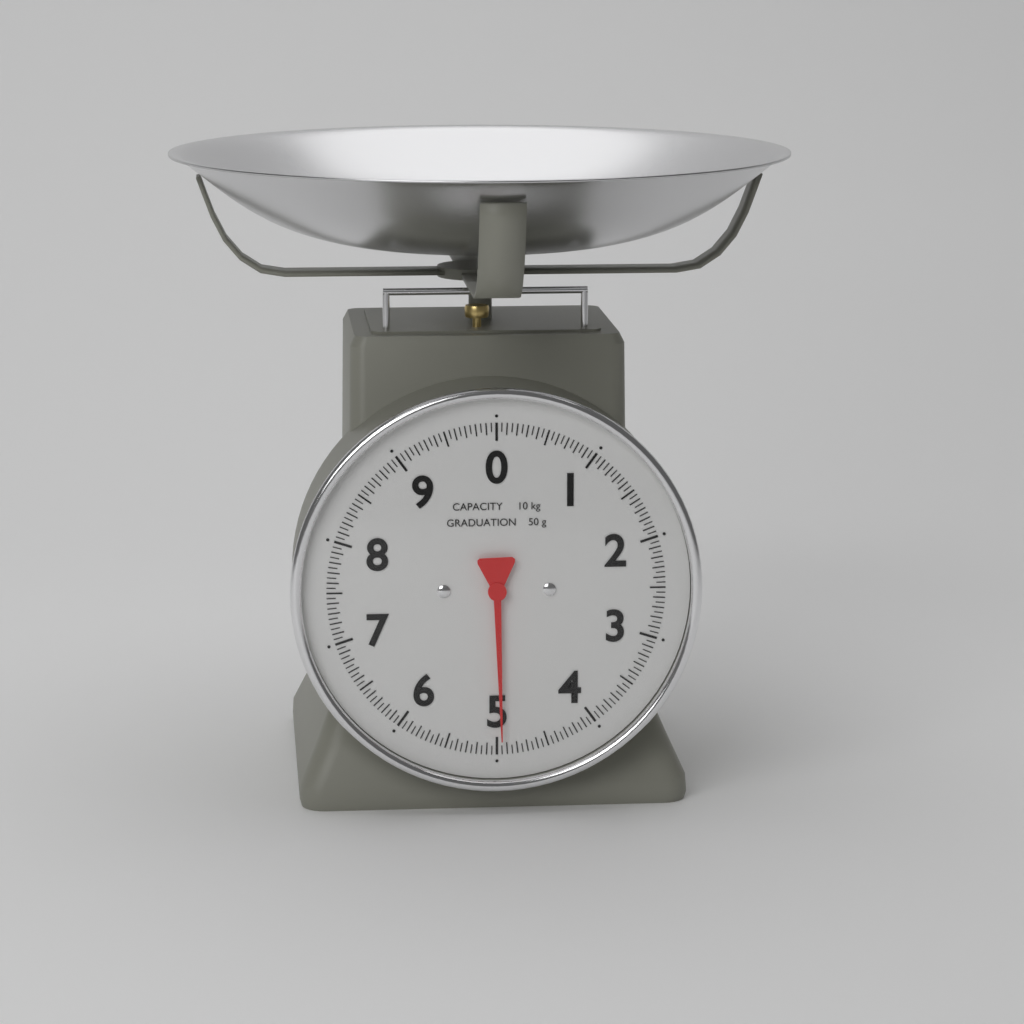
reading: 4.95 kg
